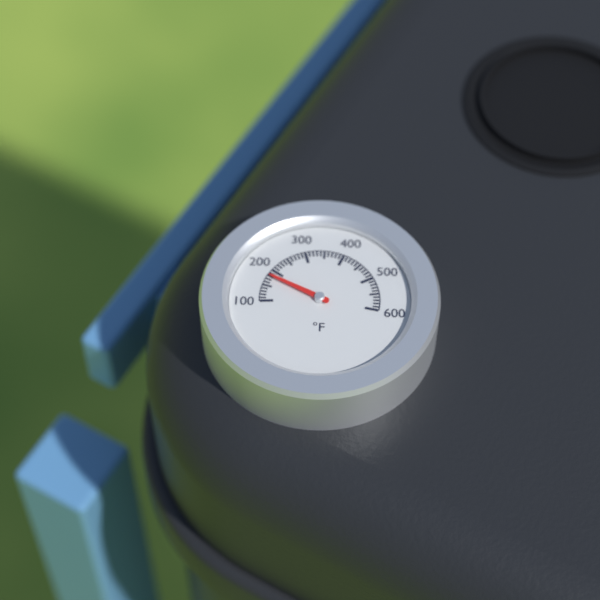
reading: 180 °F
